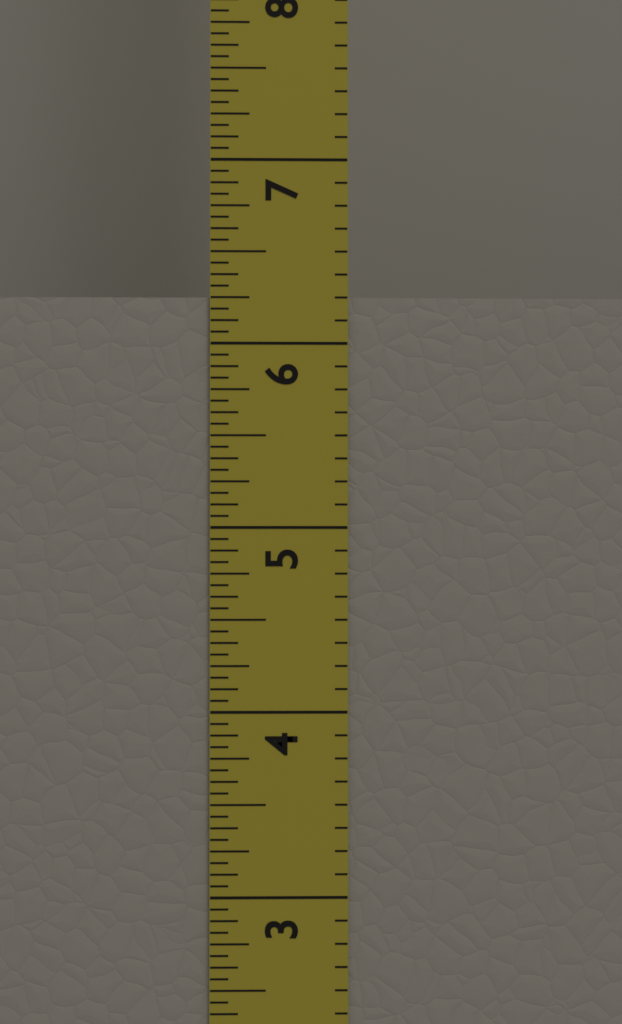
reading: 6.2500 in
